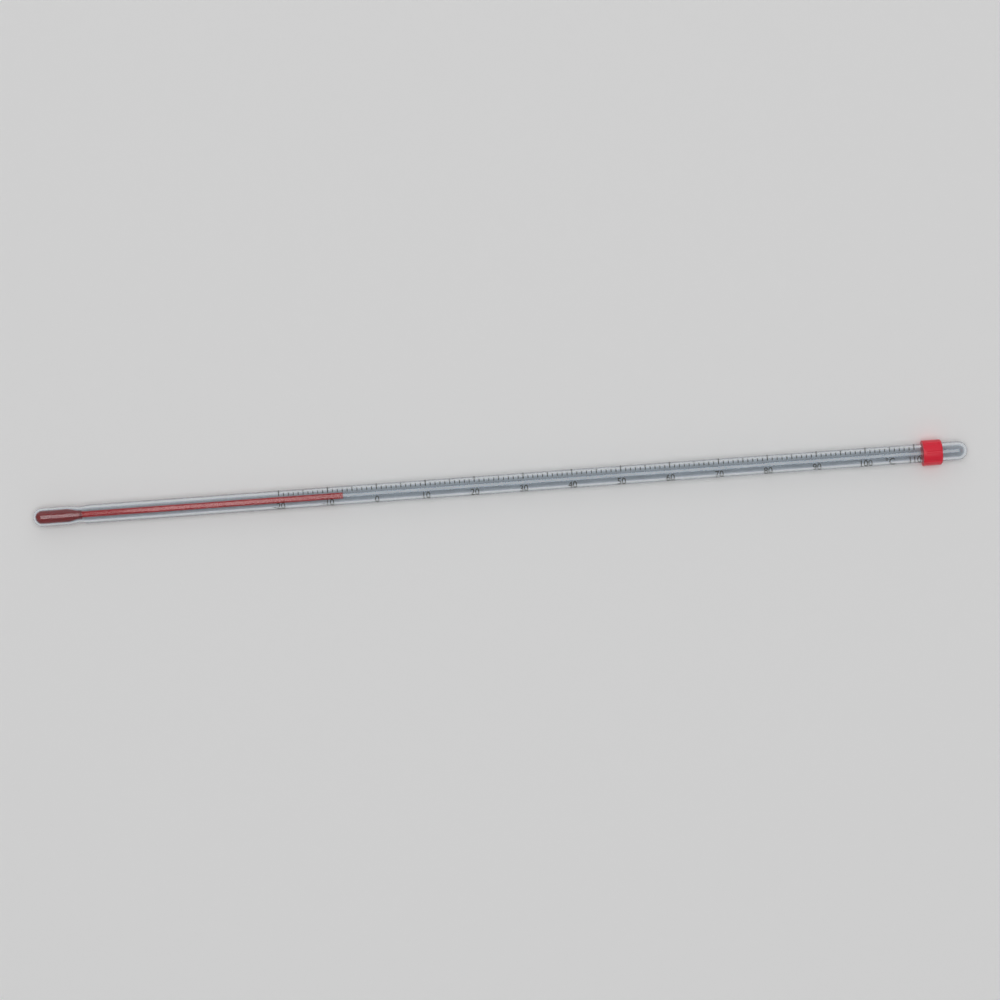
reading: -7 °C
